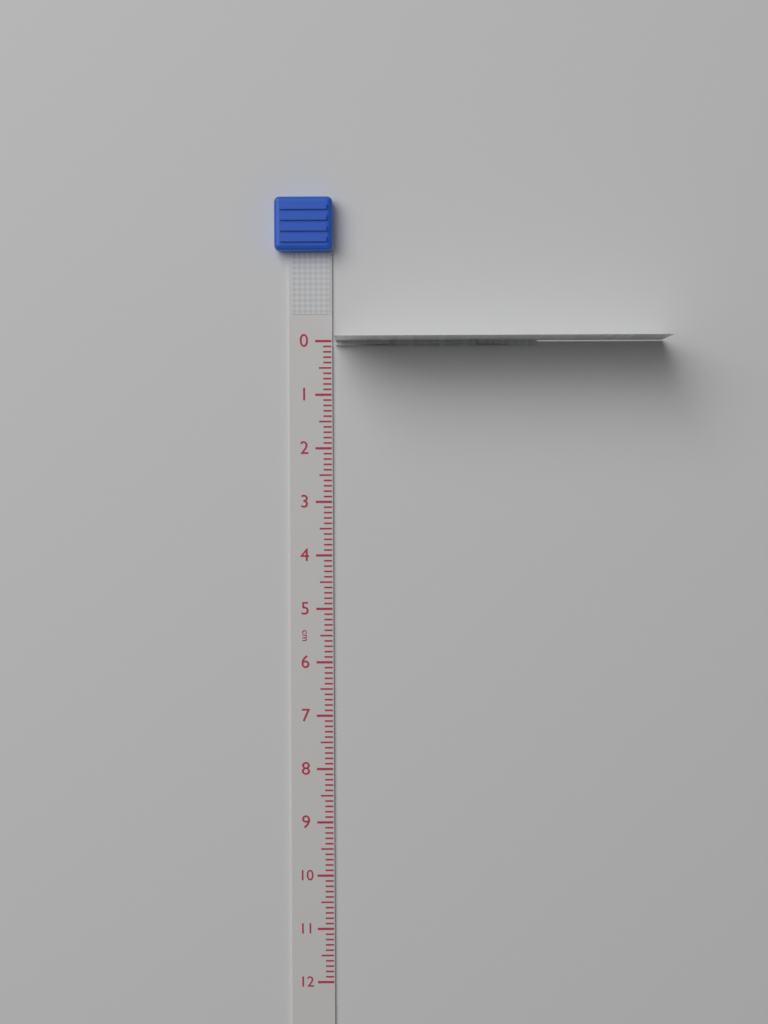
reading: 0.1 cm
